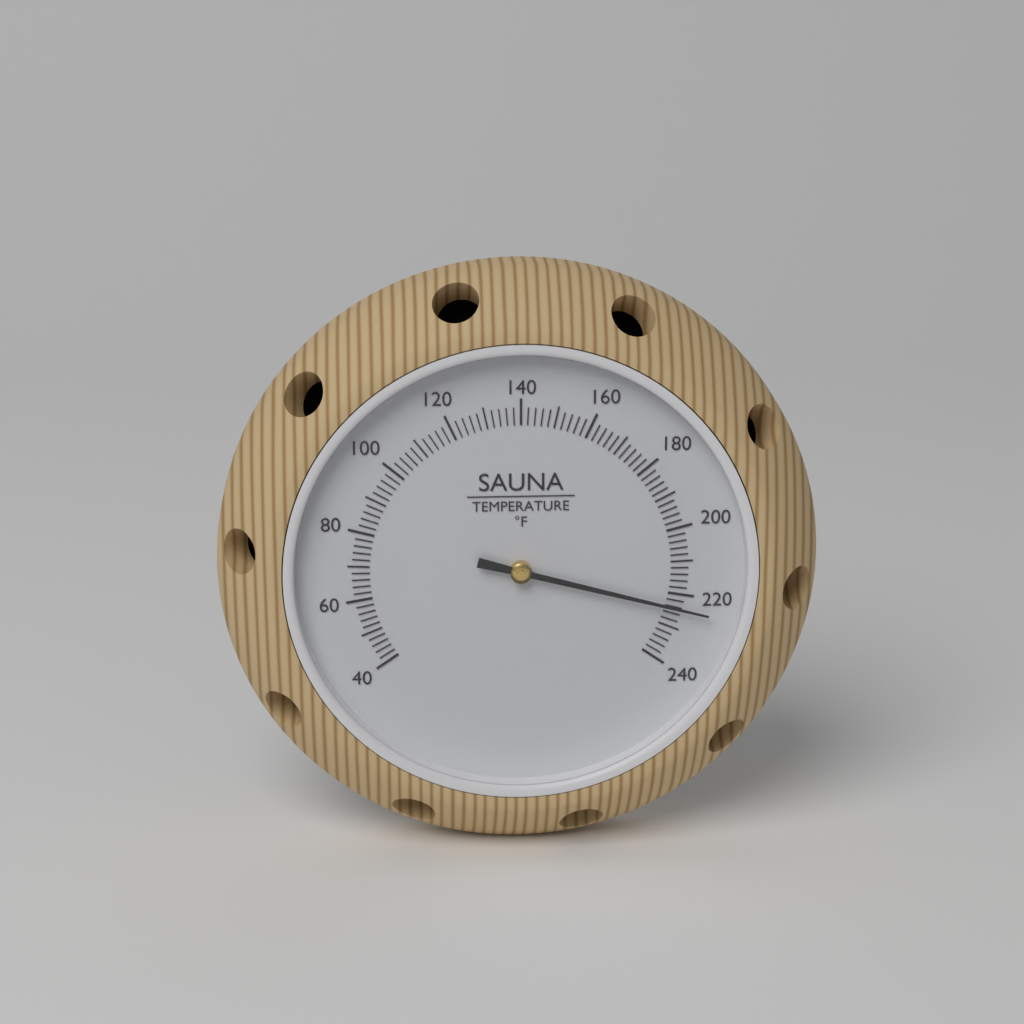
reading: 224 °F
